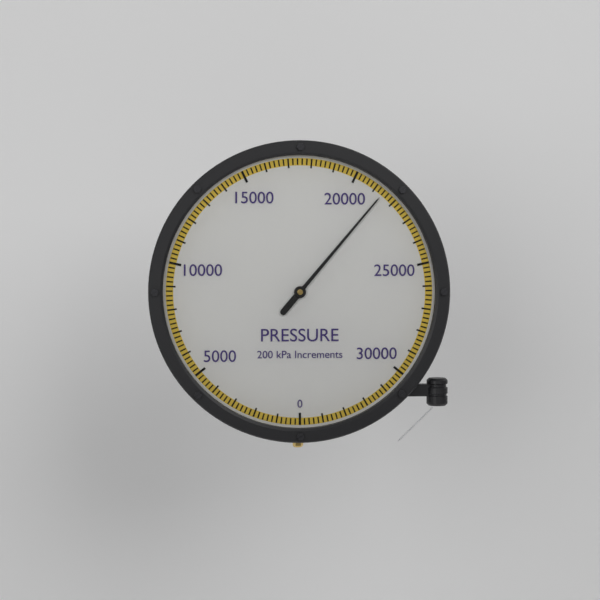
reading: 21400 kPa
